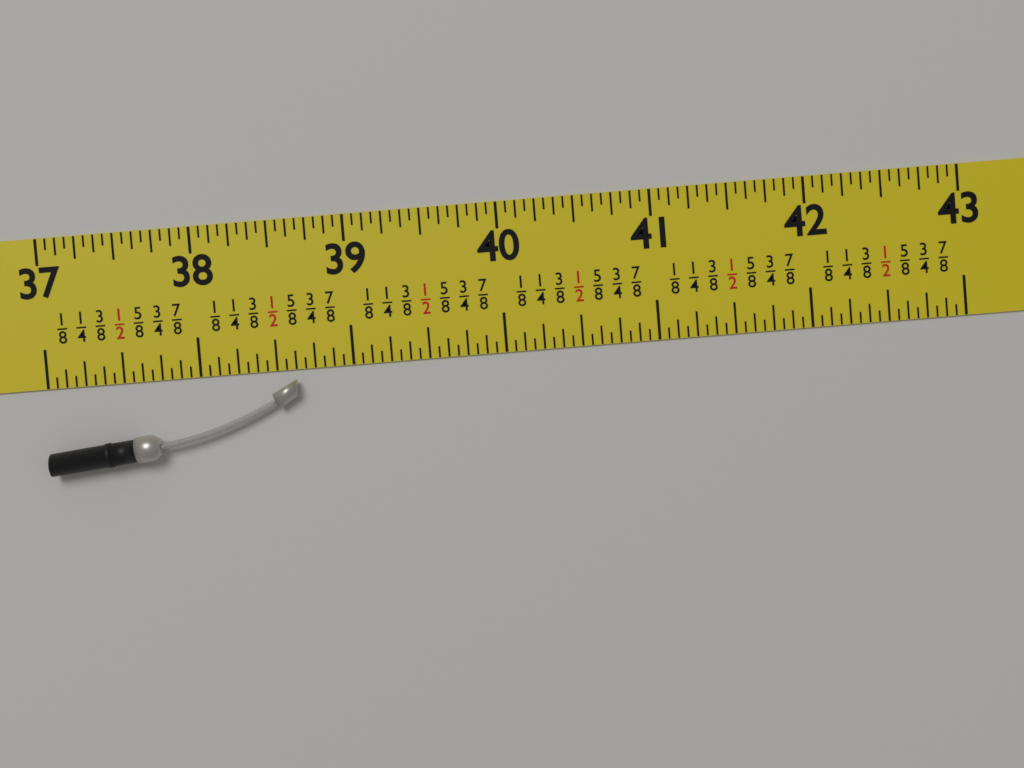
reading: 38.6250 in
